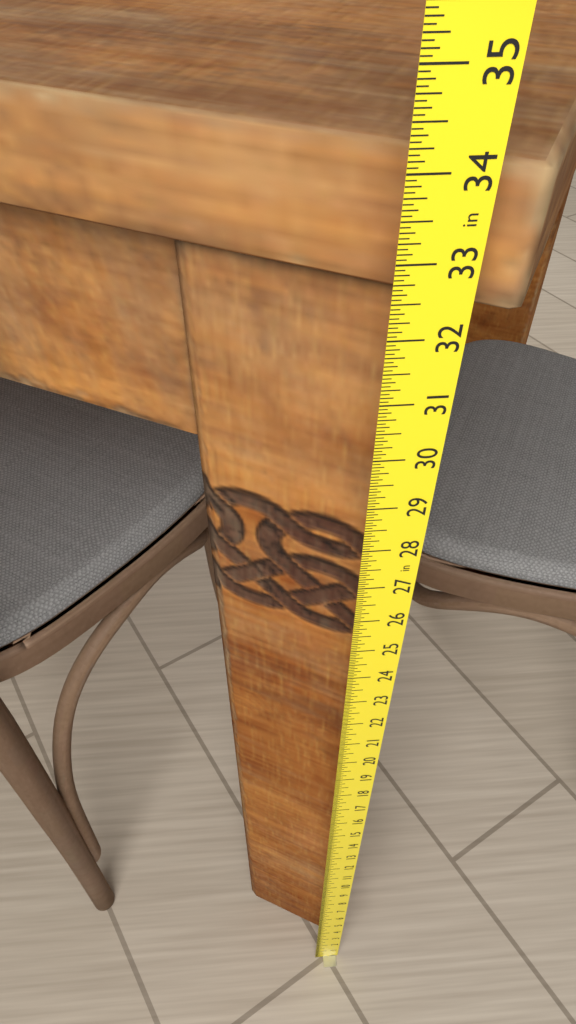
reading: 34.0000 in
